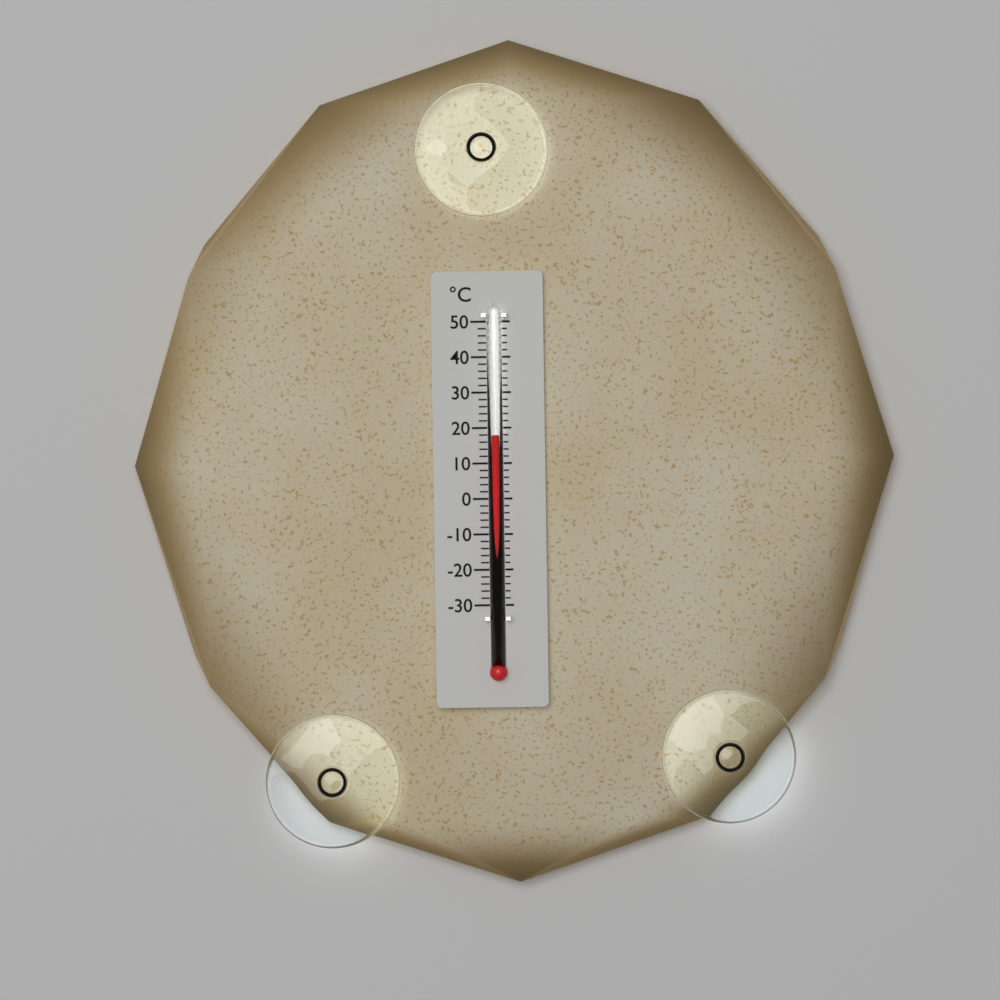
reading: 18 °C
